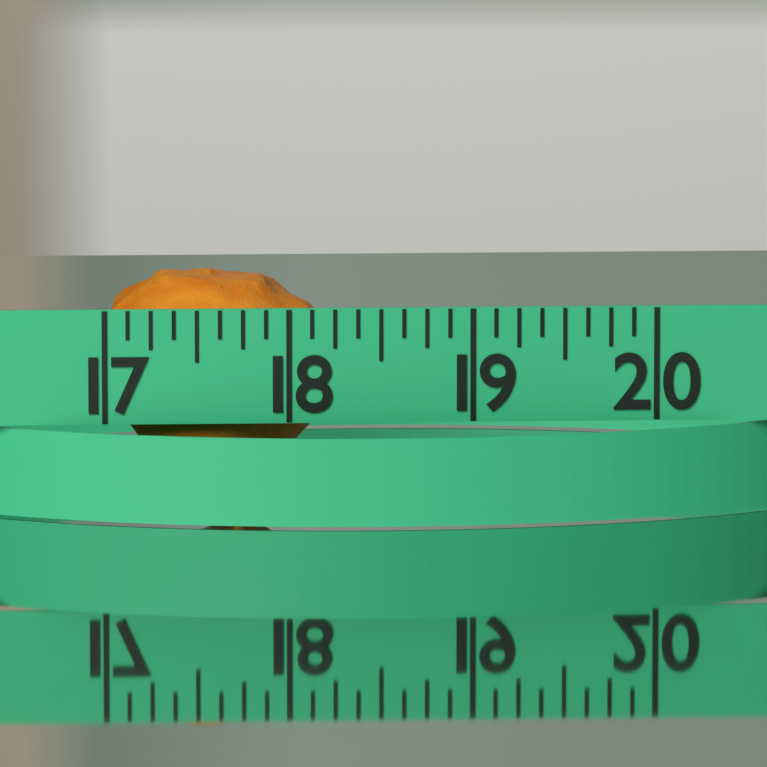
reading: 18.250 (no unit)
